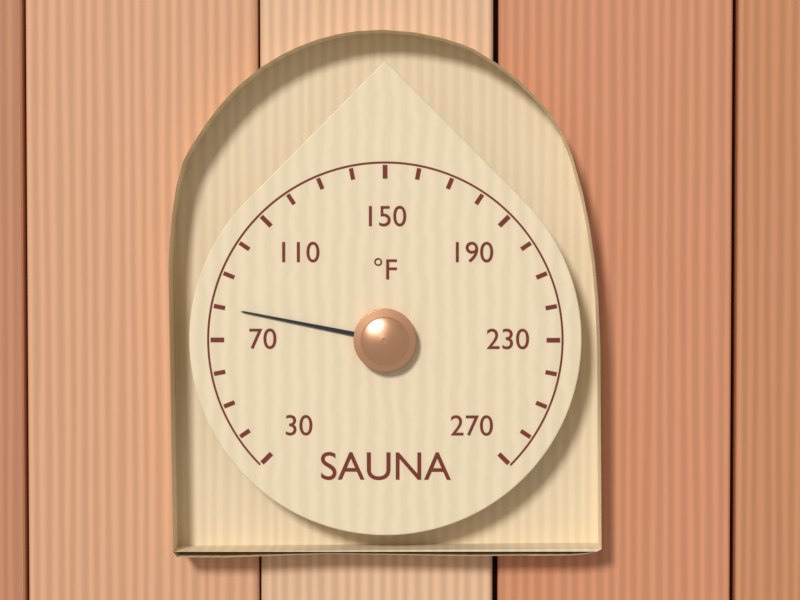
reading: 80 °F
